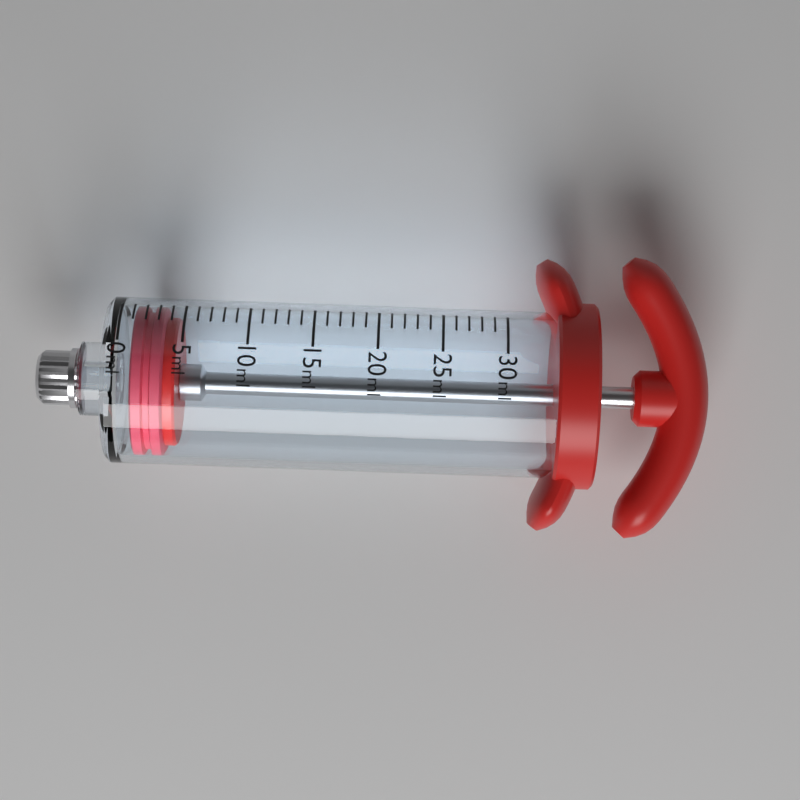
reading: 1 ml
